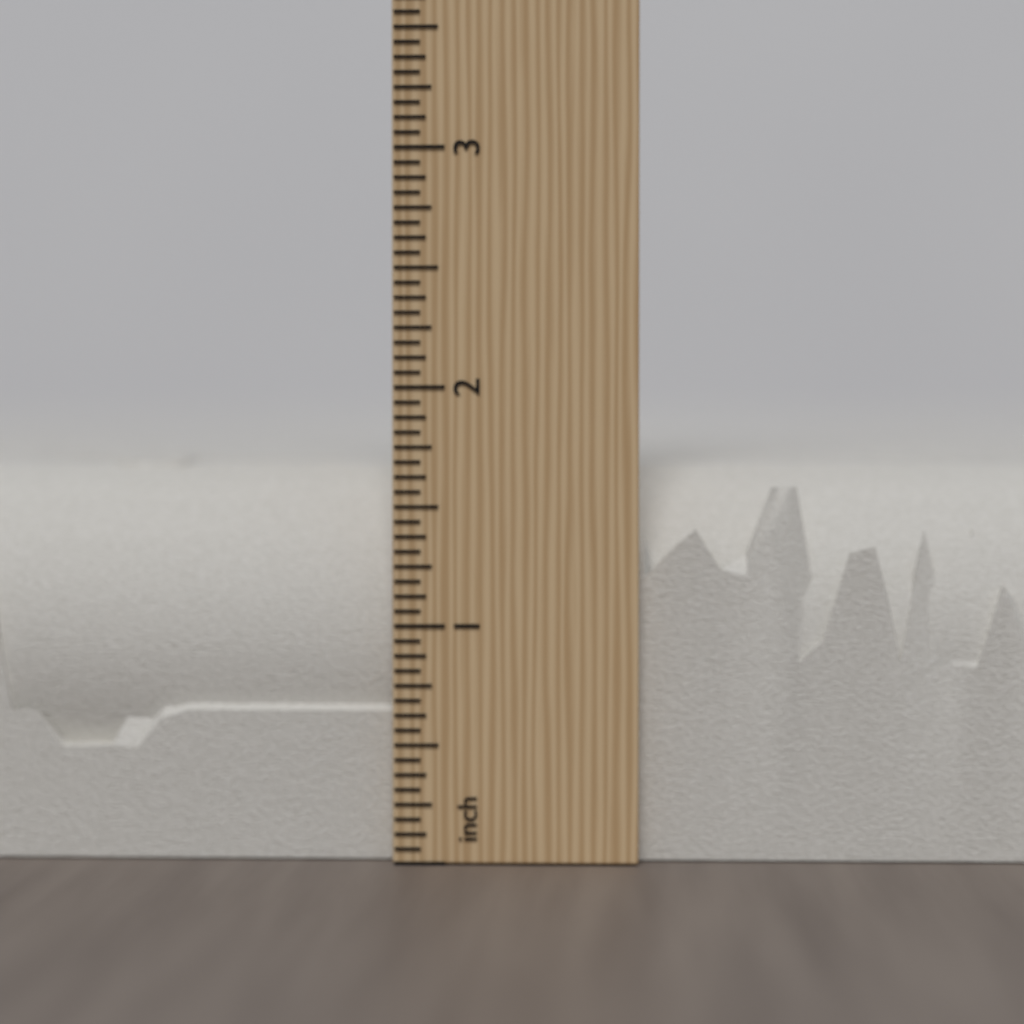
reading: 1.6875 inch
